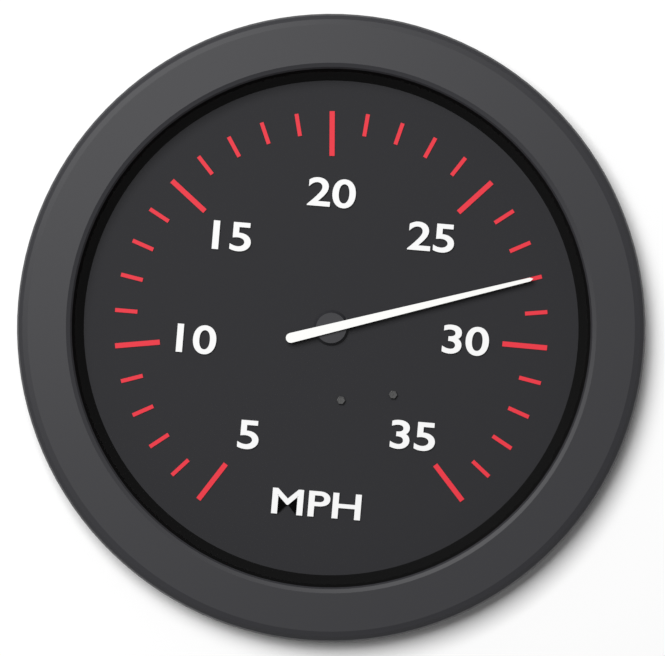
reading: 28 MPH
